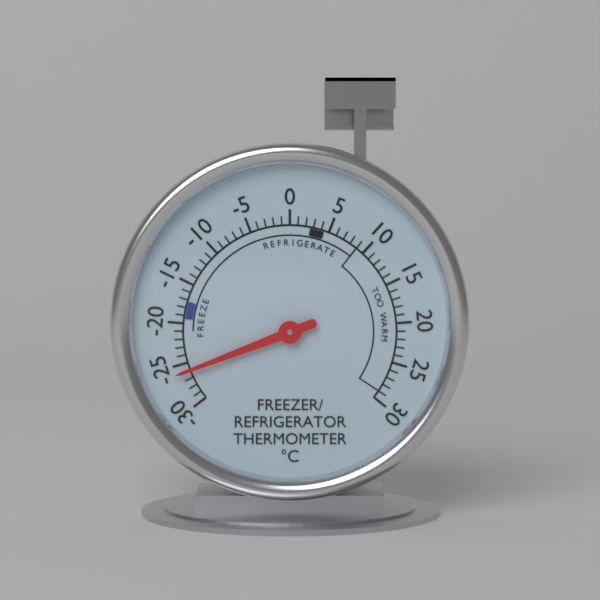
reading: -26 °C
